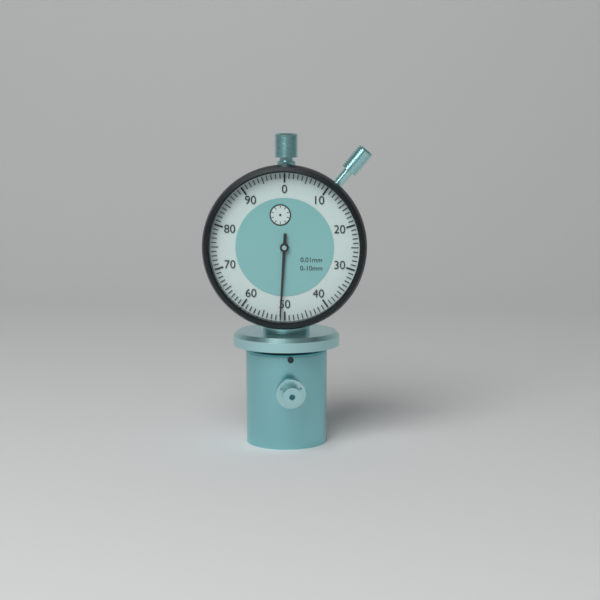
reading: 0.51 mm
